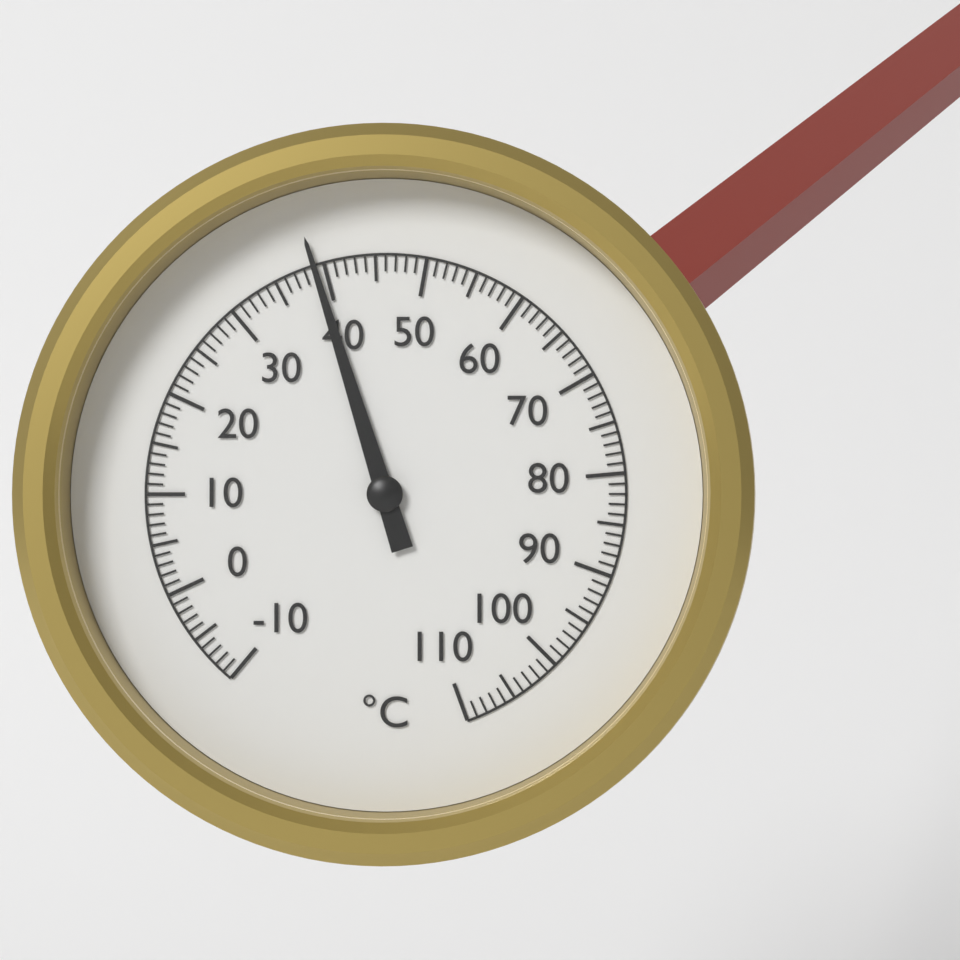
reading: 39 °C
